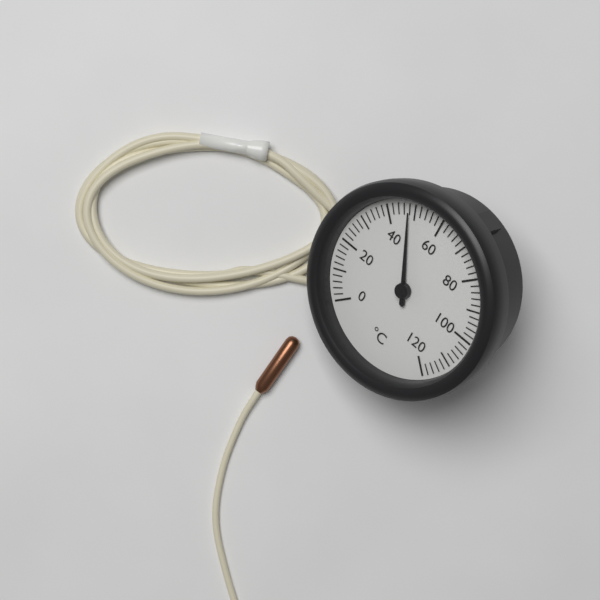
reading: 48 °C
